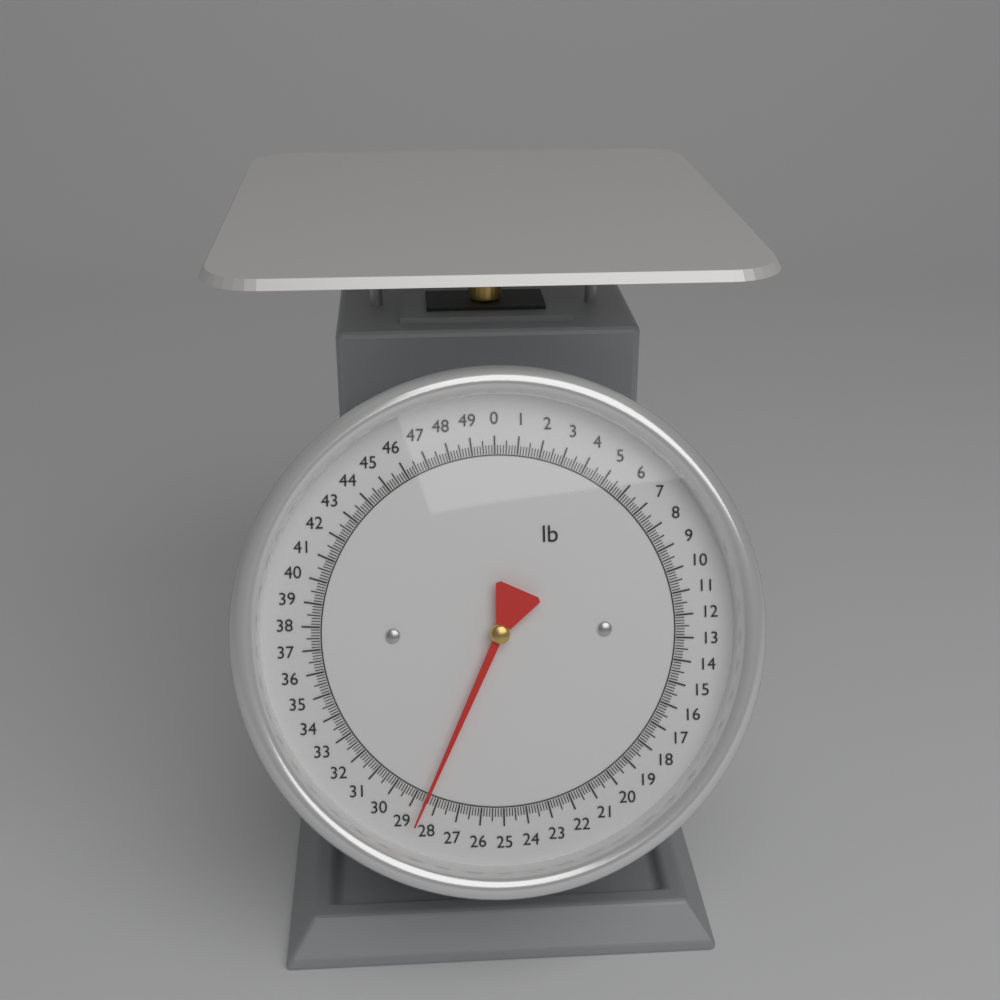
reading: 28.500 lb
